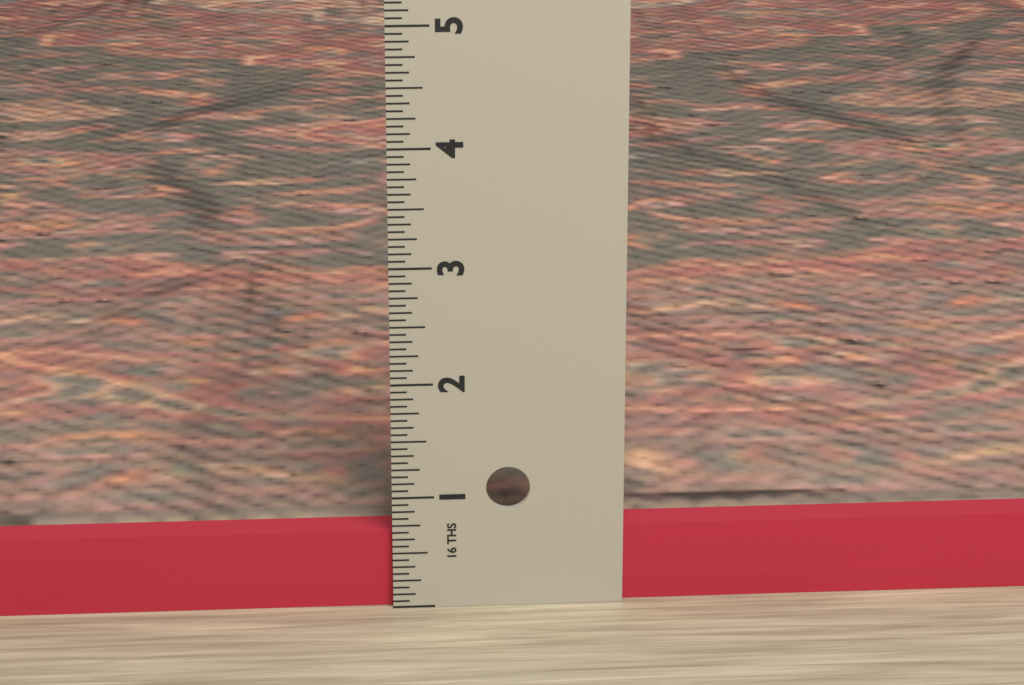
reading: 0.6875 in
